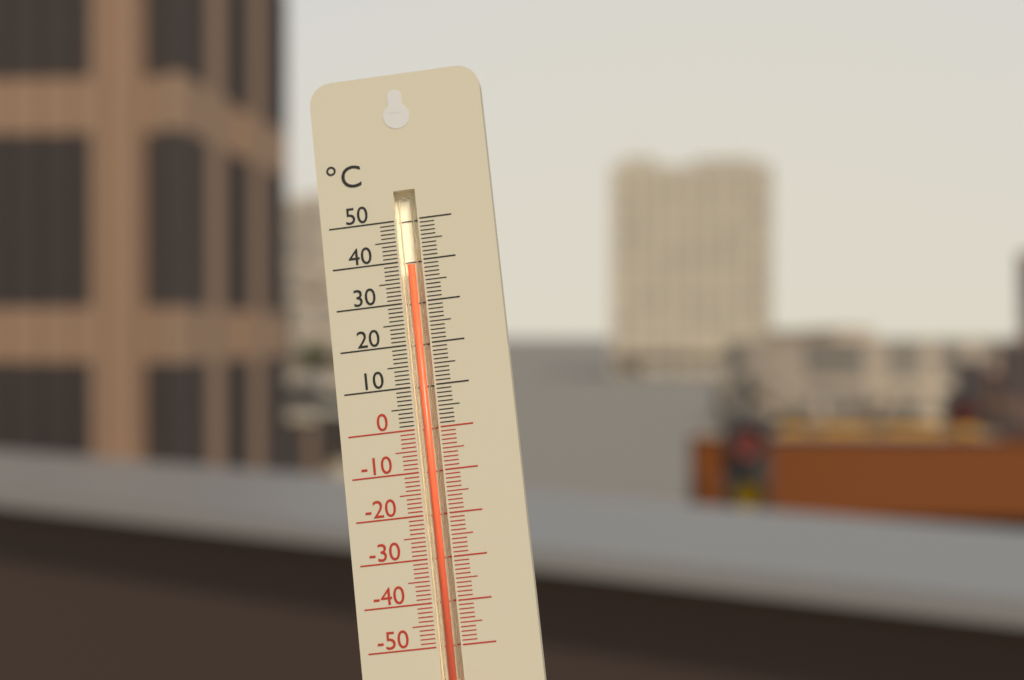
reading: 39 °C
